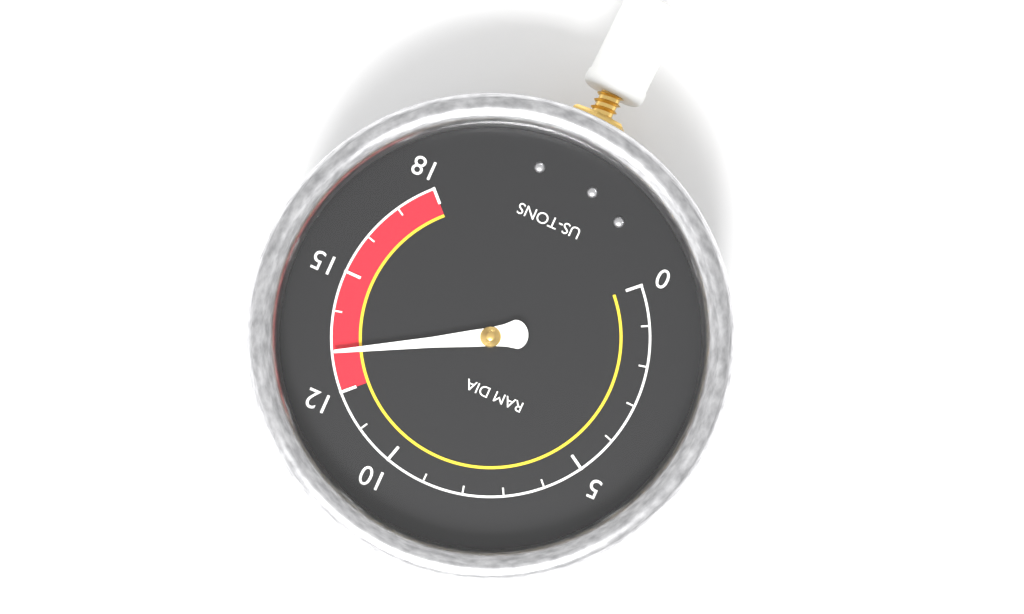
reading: 13 US-TONS
